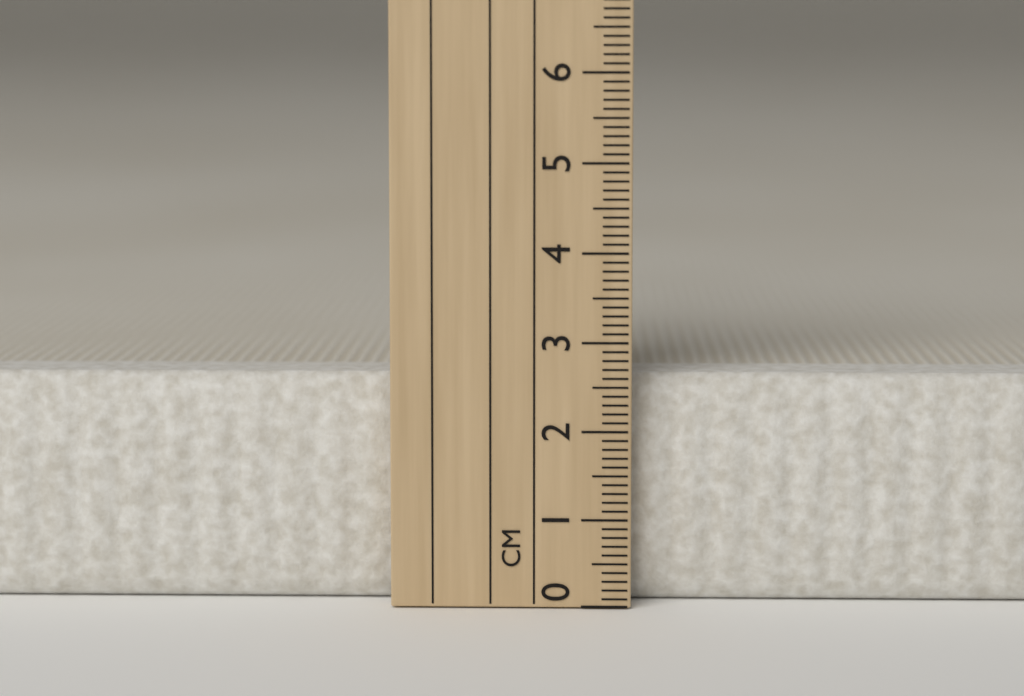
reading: 2.6 cm
